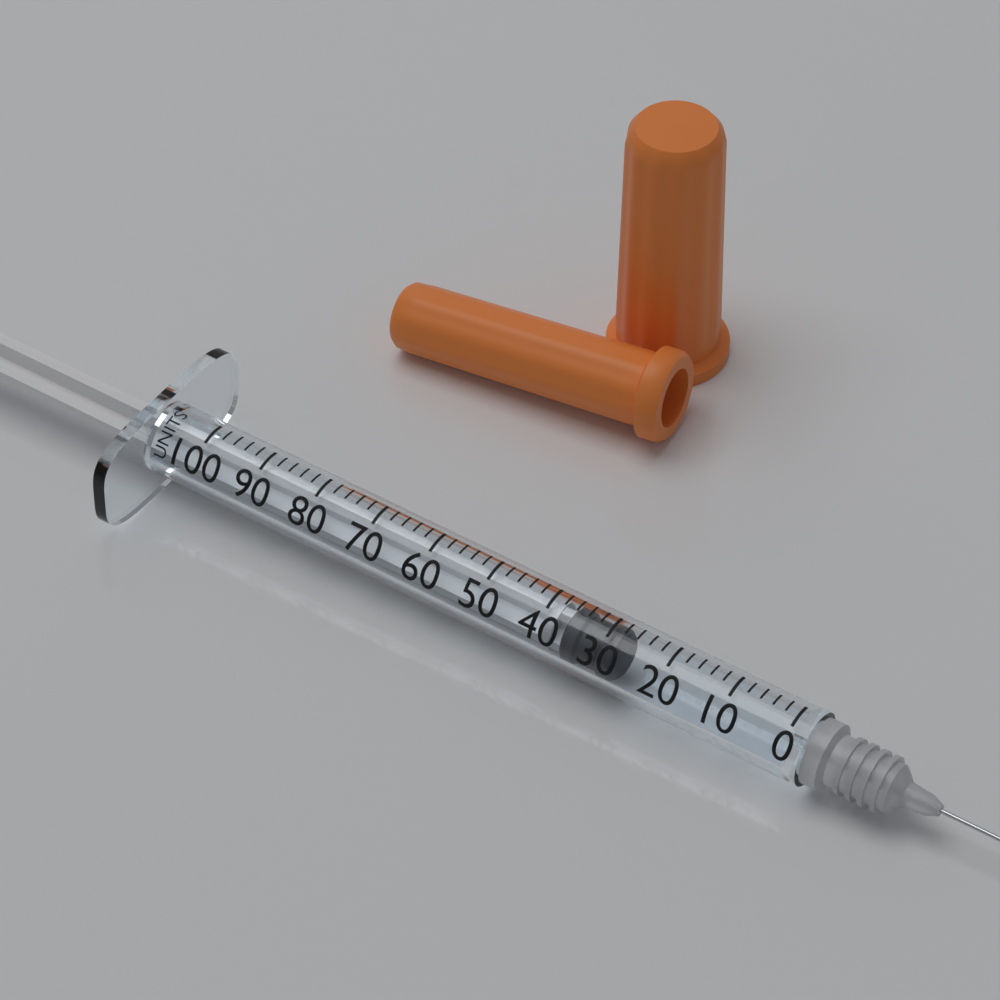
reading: 28 units
